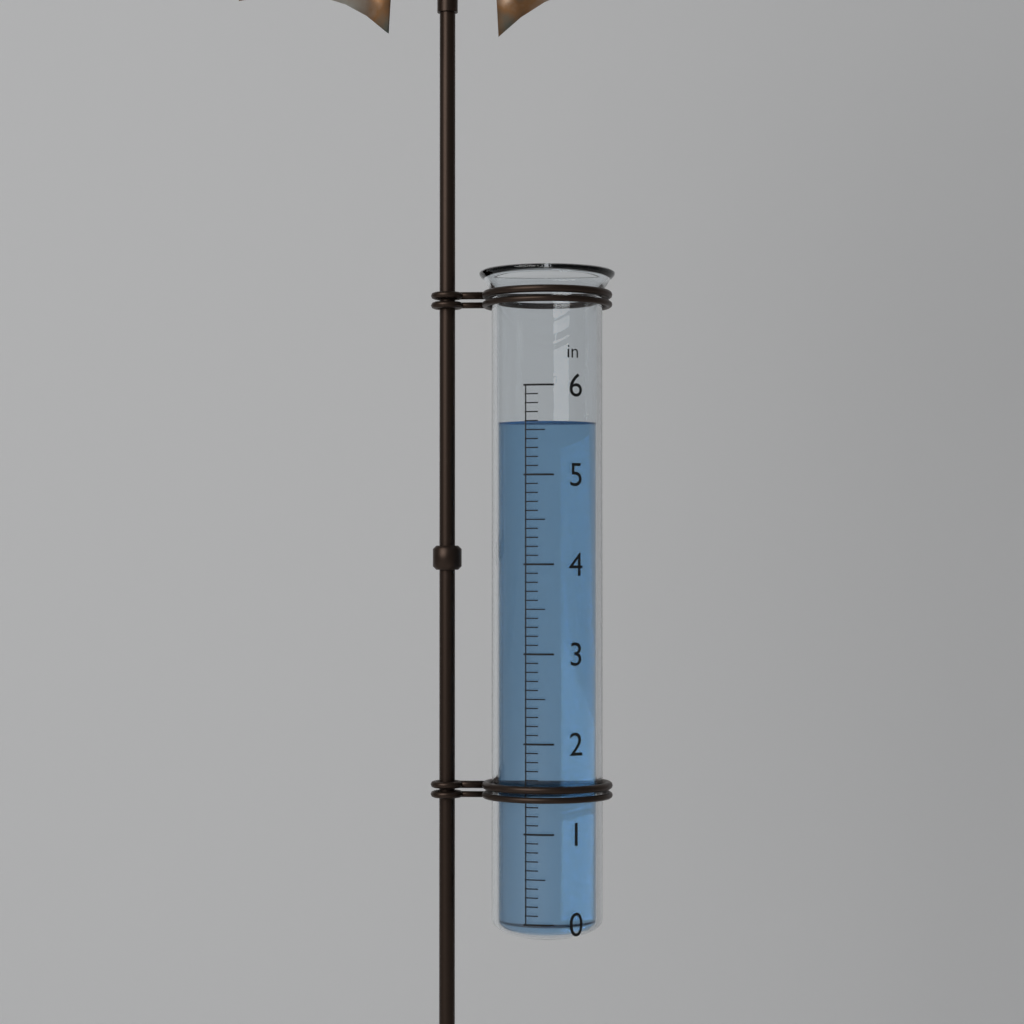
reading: 5.6 in
